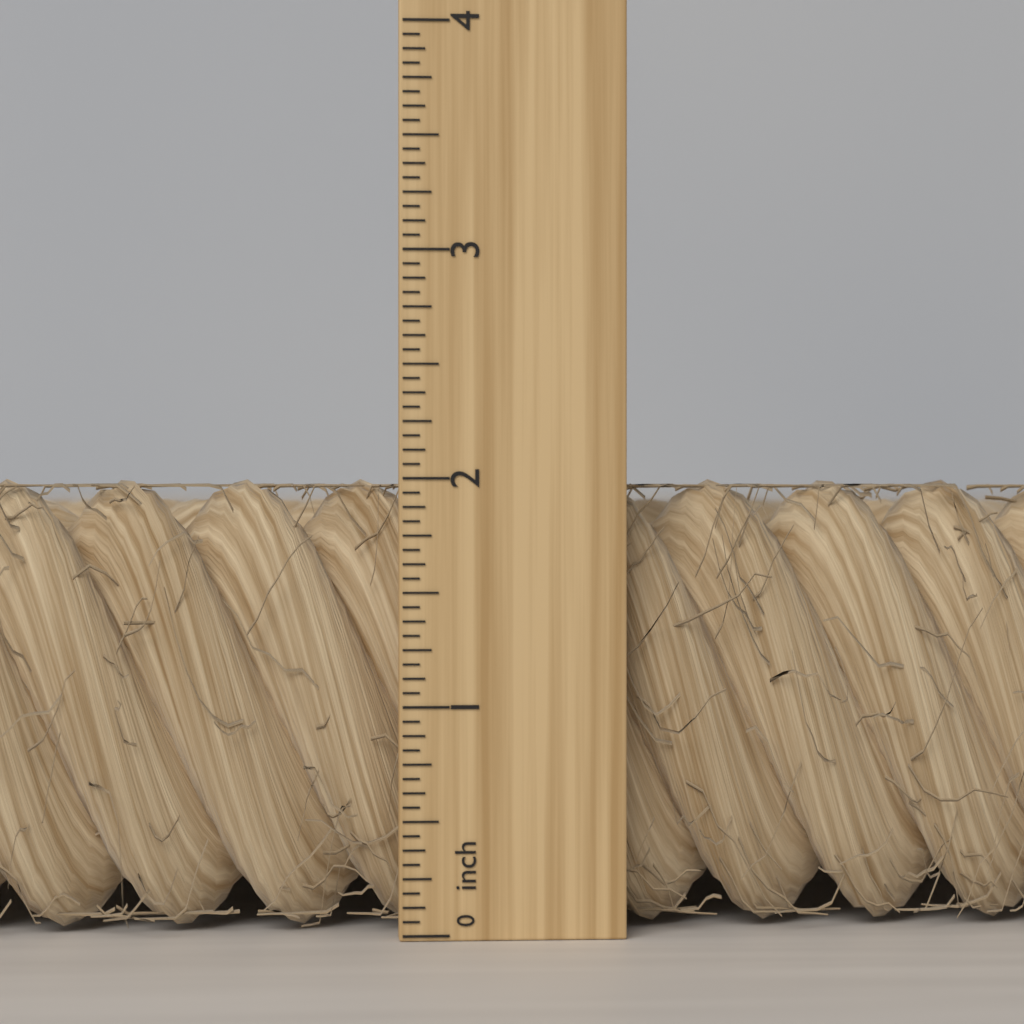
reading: 2.0000 inch
